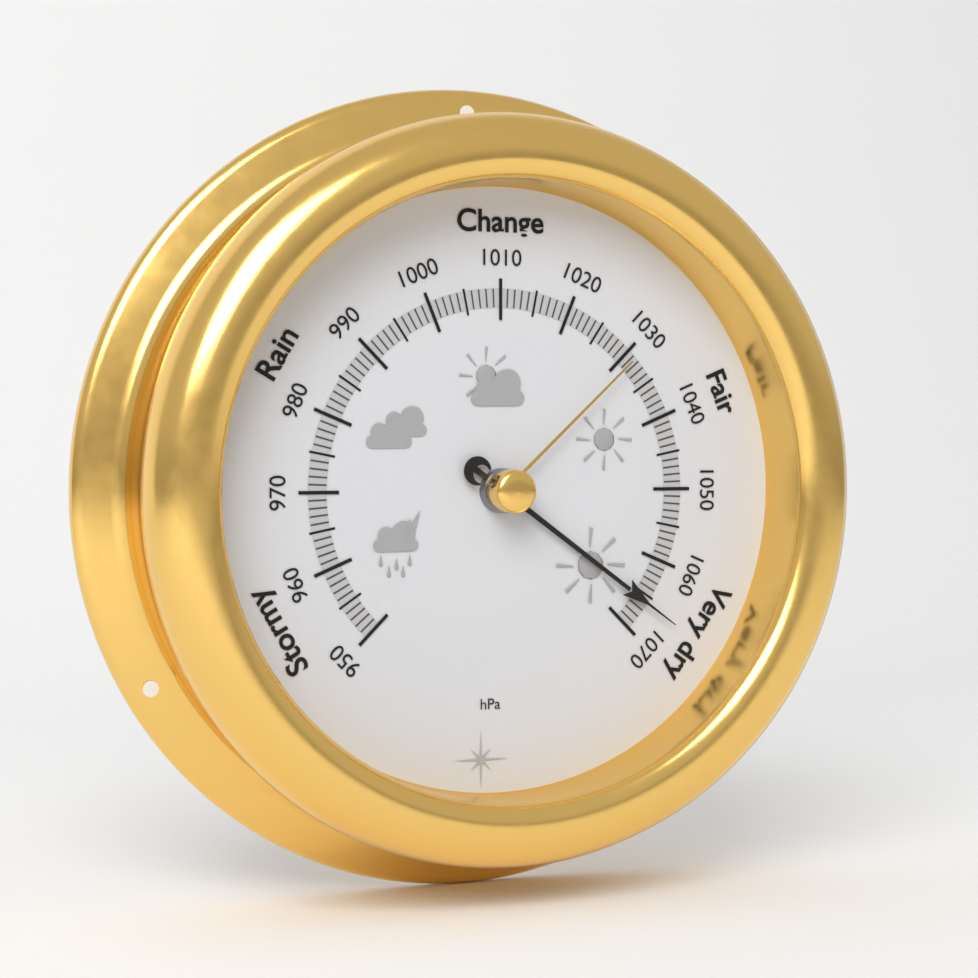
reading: 1066 hPa
